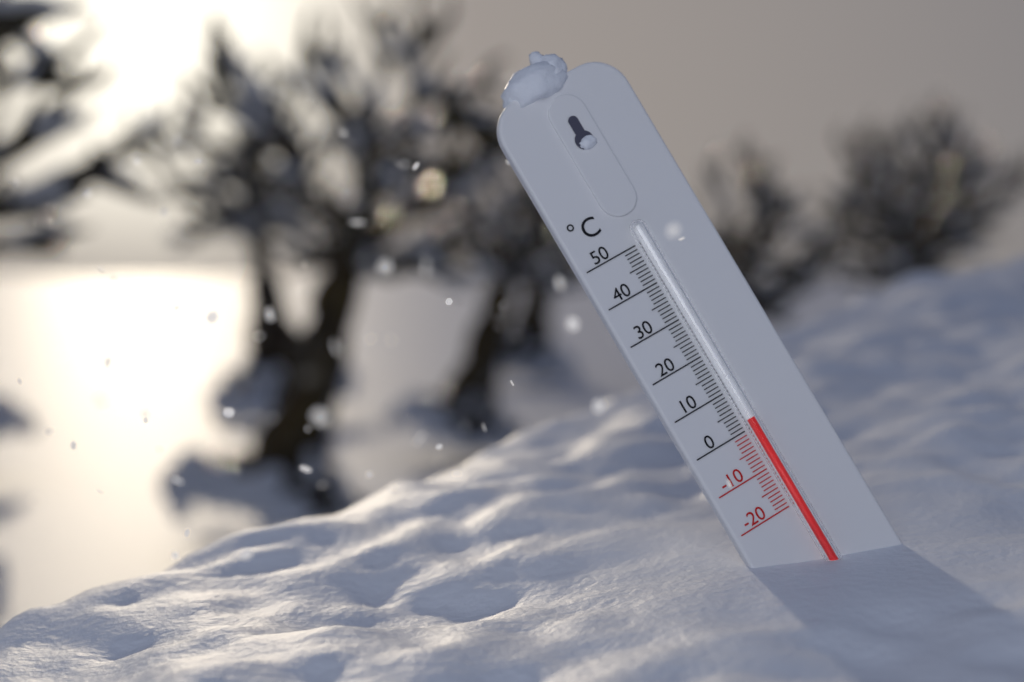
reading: 2 °C
